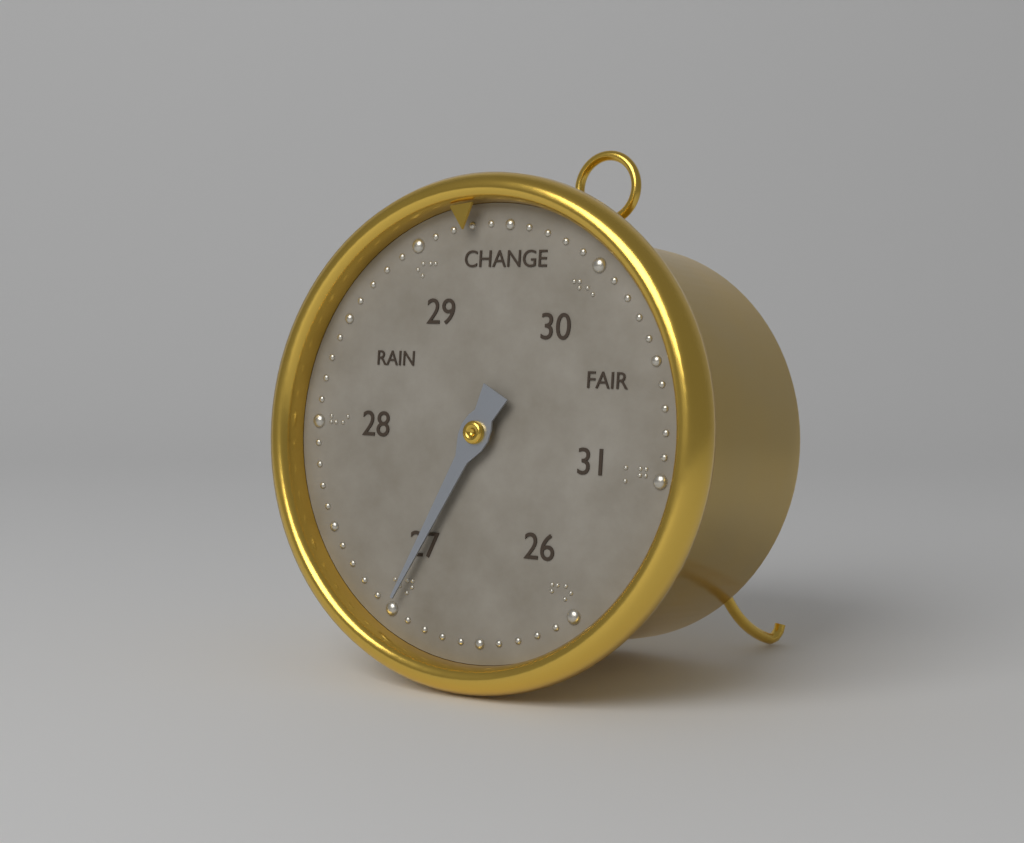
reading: 27.0 (no unit)
